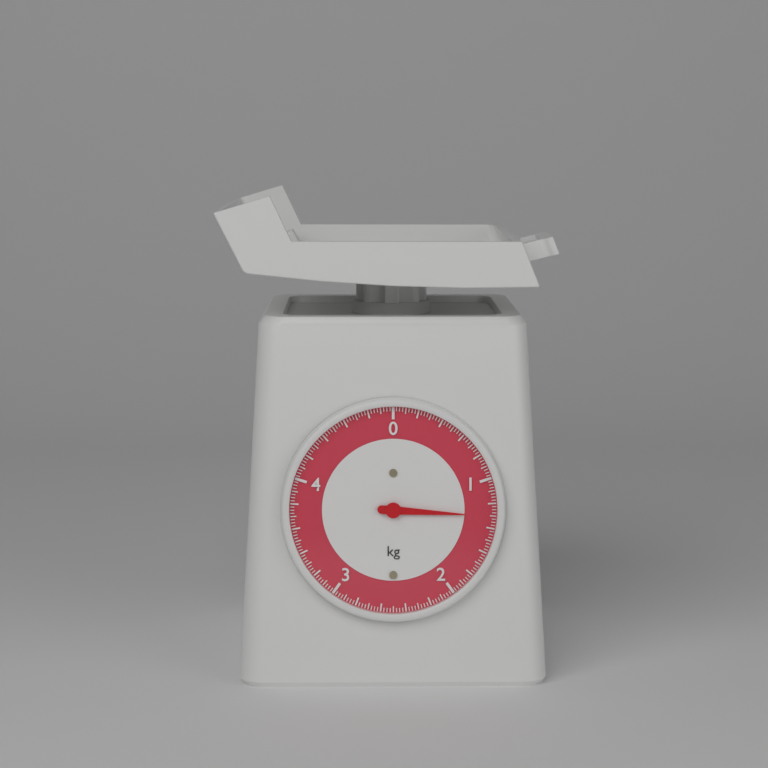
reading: 1.300 kg
